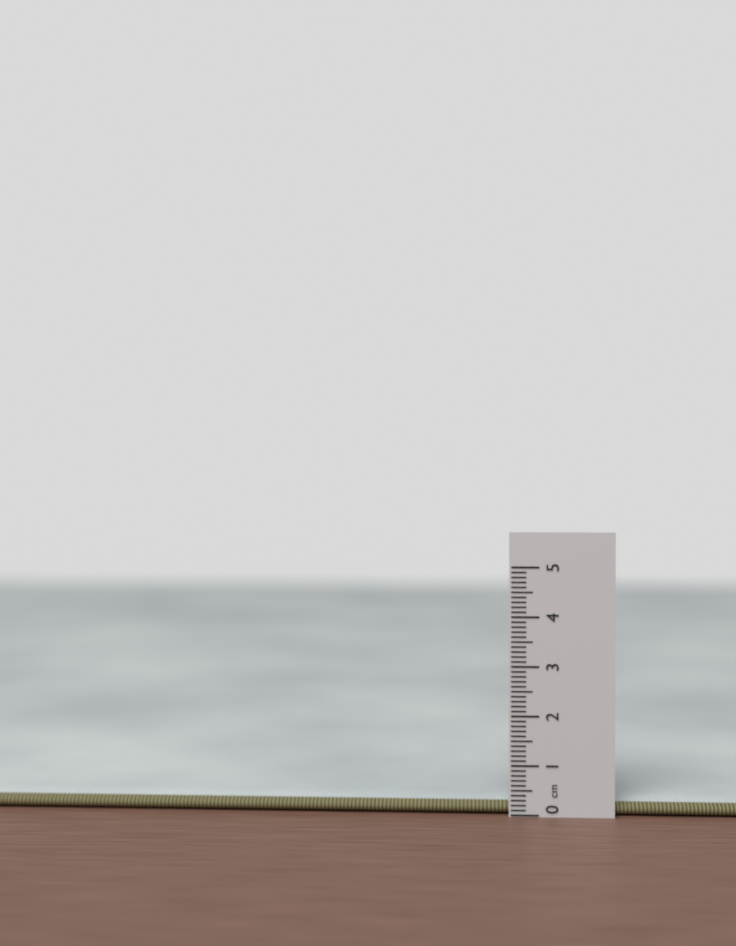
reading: 0.3 cm
